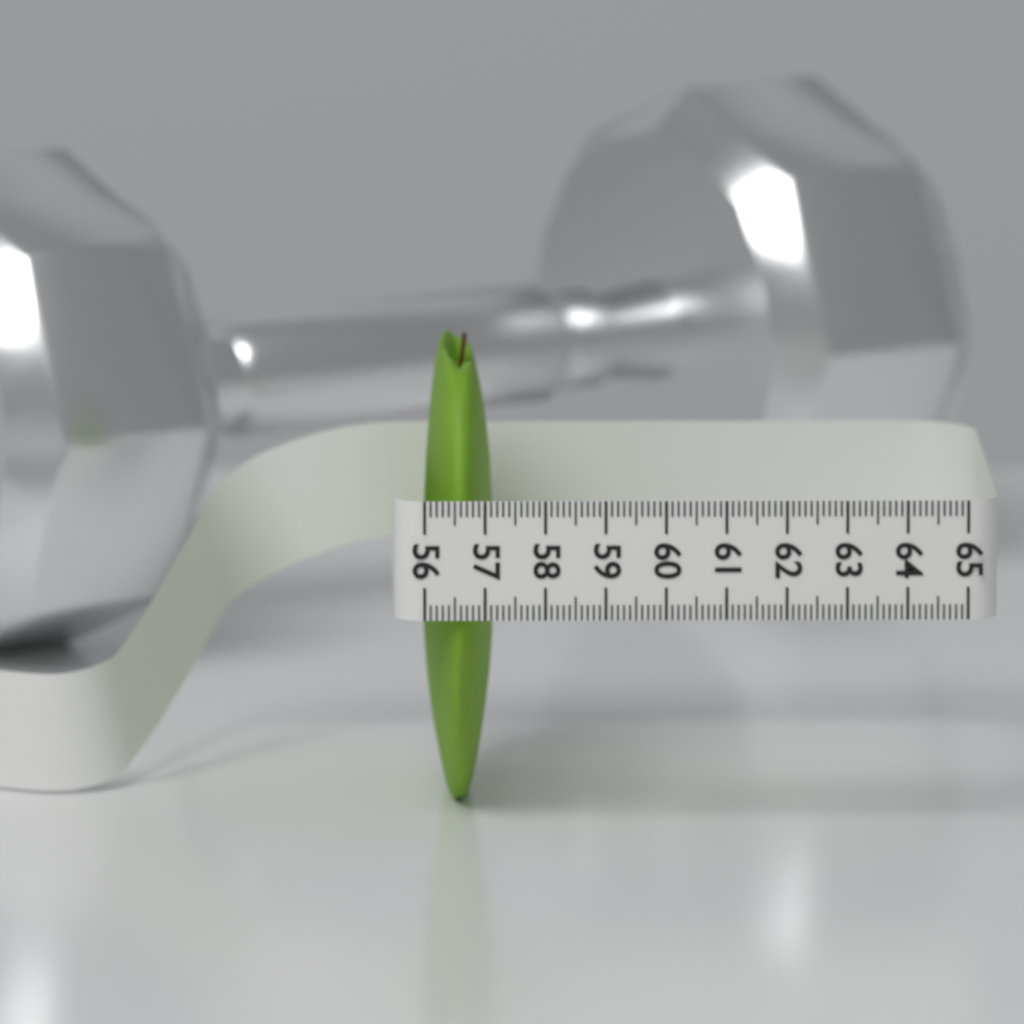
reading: 57.2 (no unit)
